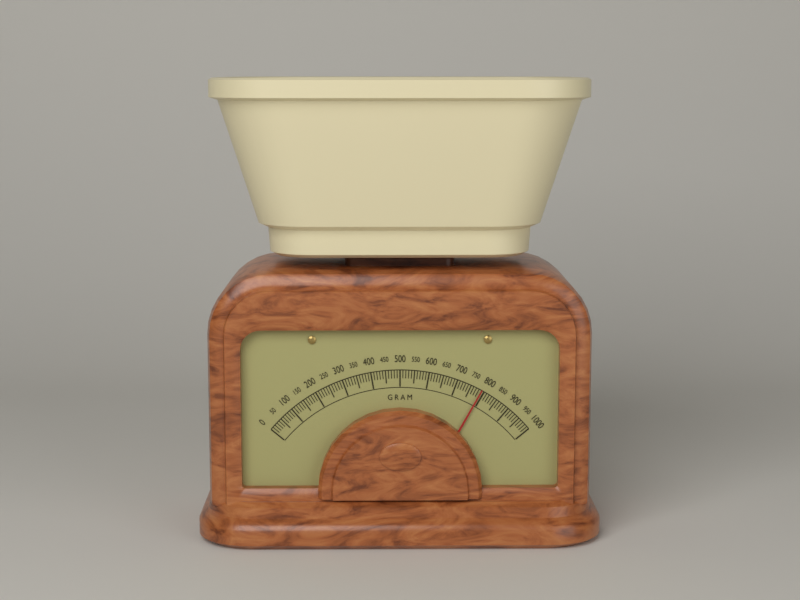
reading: 790 g
